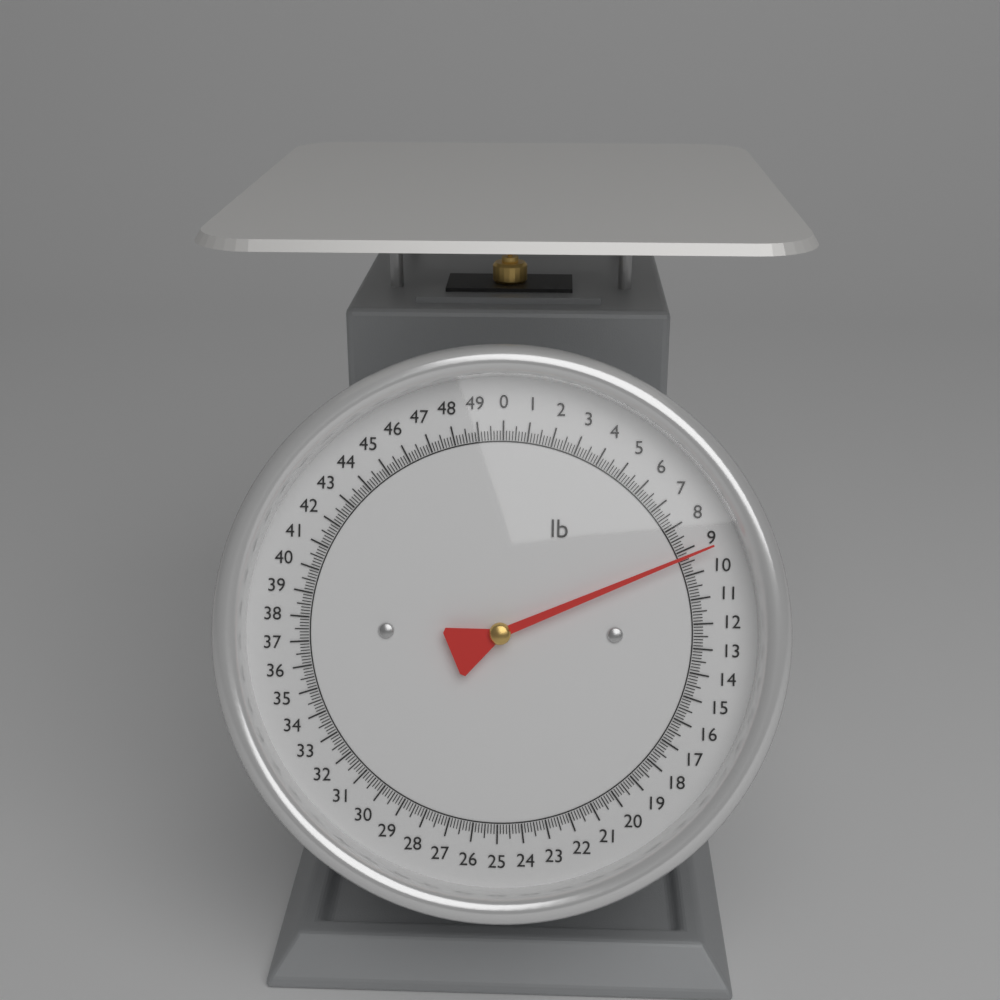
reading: 9.250 lb
